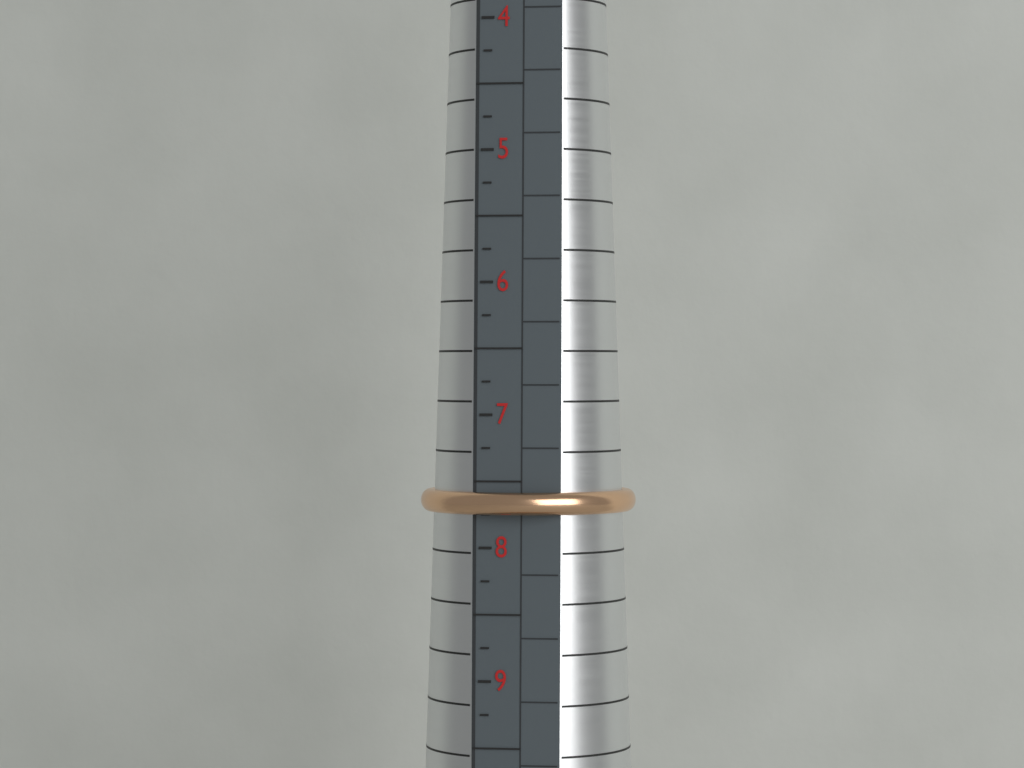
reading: 7.75 (no unit)
